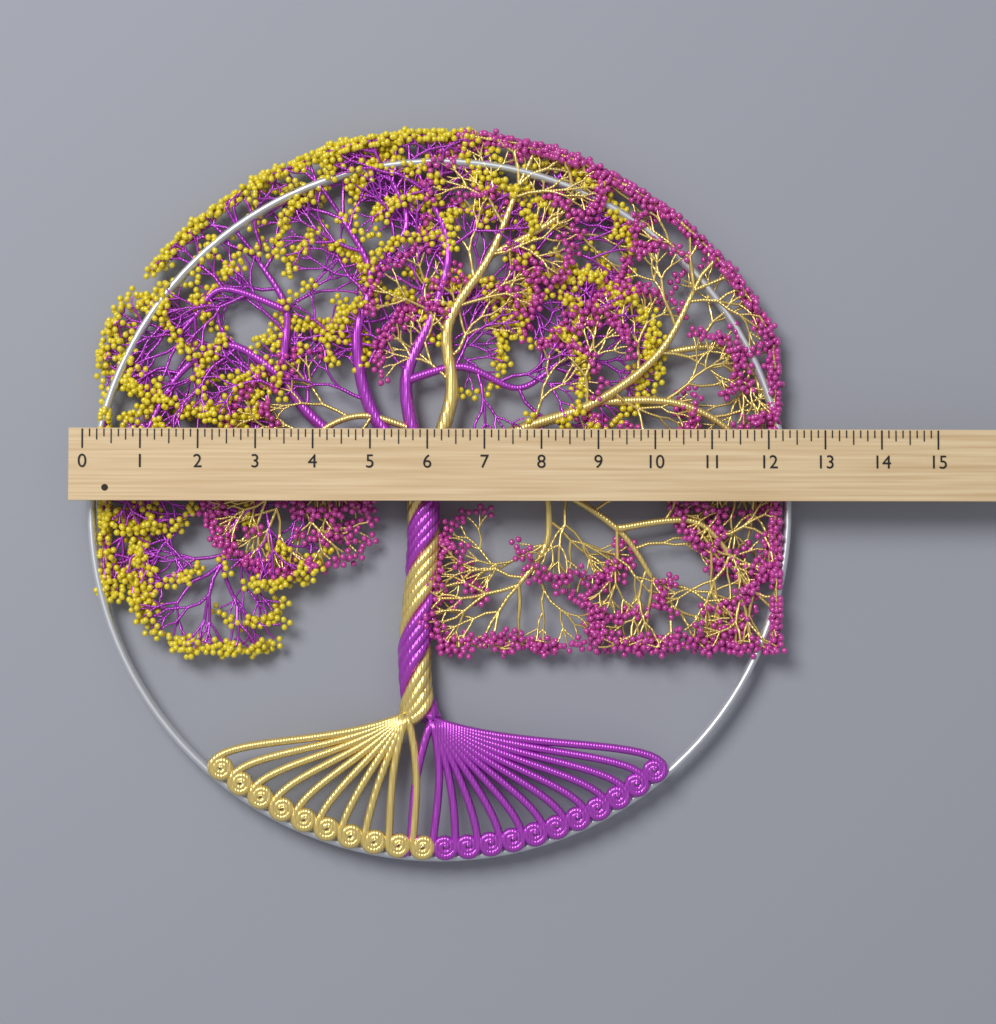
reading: 12.500 (no unit)
